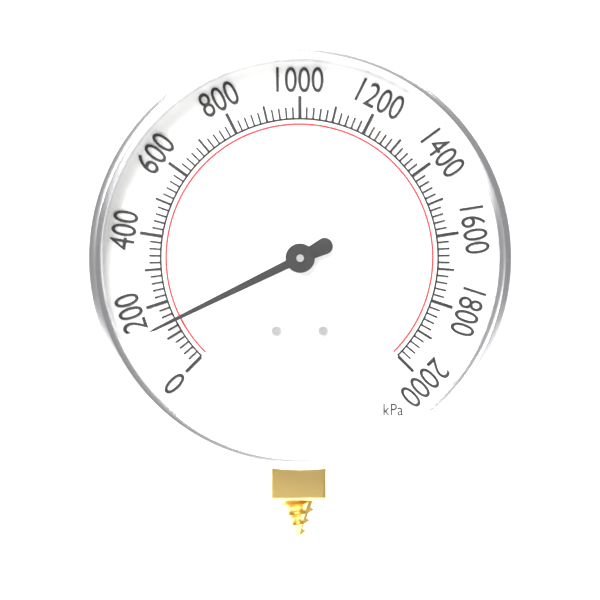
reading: 140 kPa
